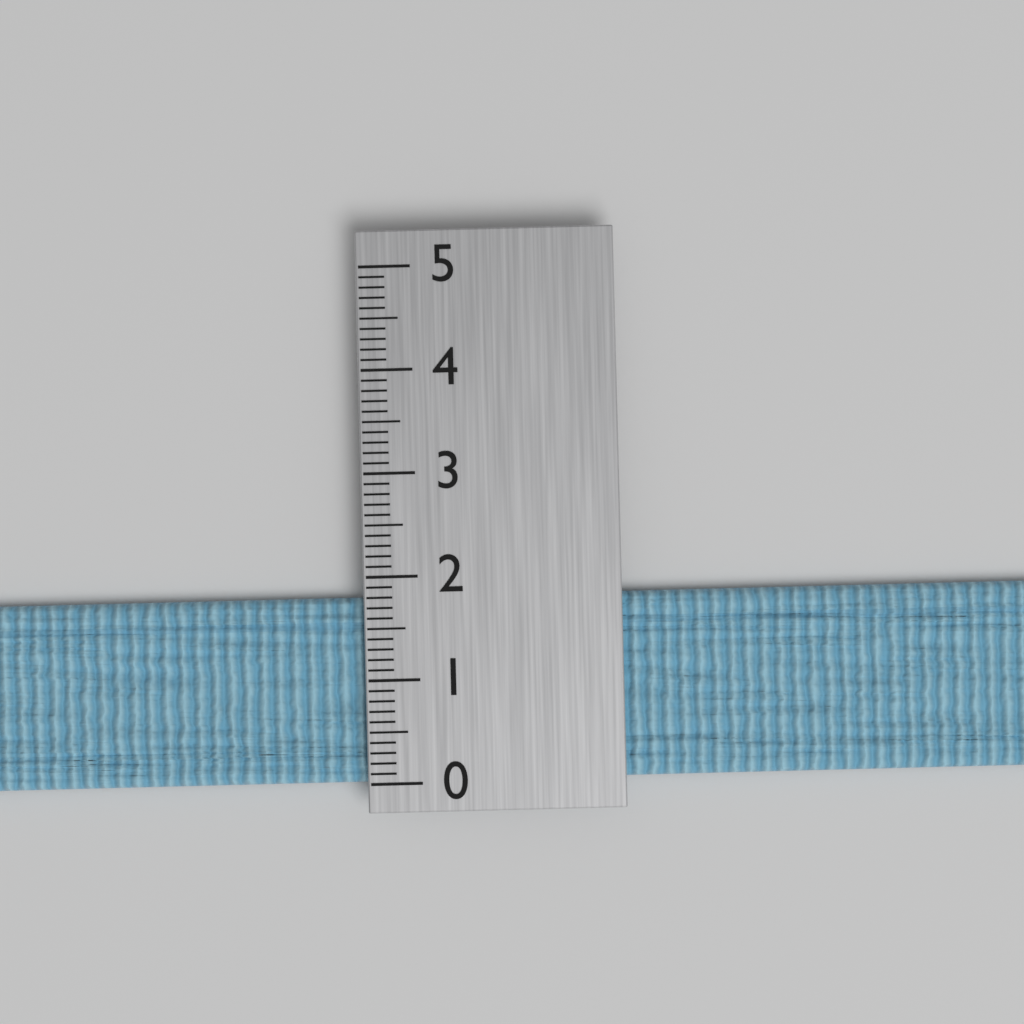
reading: 1.8 (no unit)
